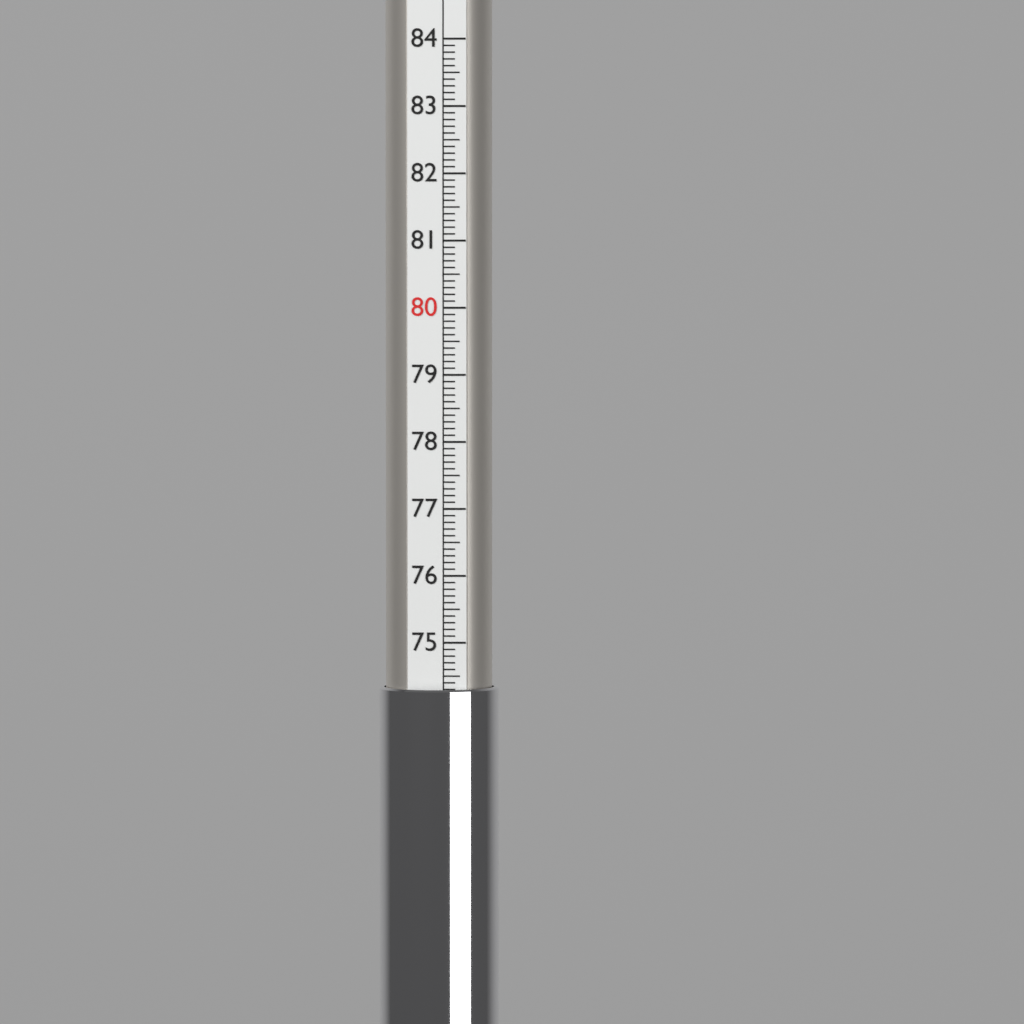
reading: 74.3 (no unit)
